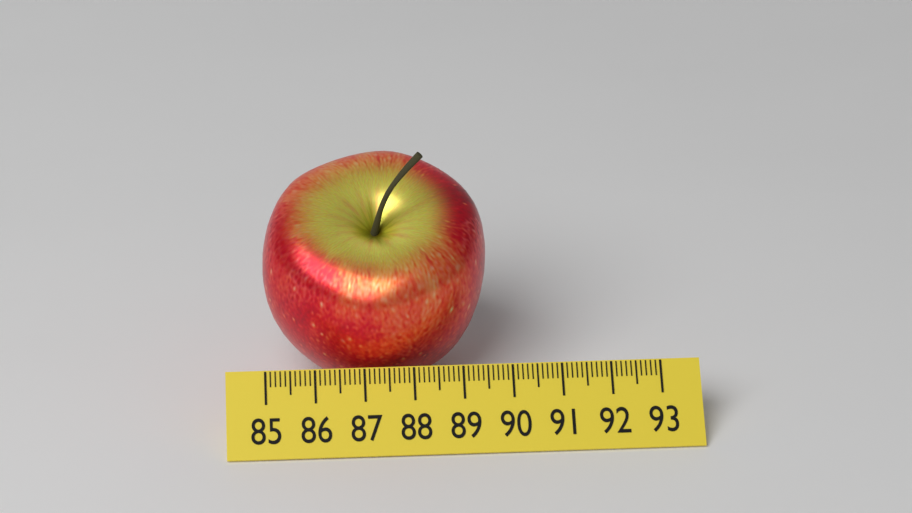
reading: 89.6 (no unit)
